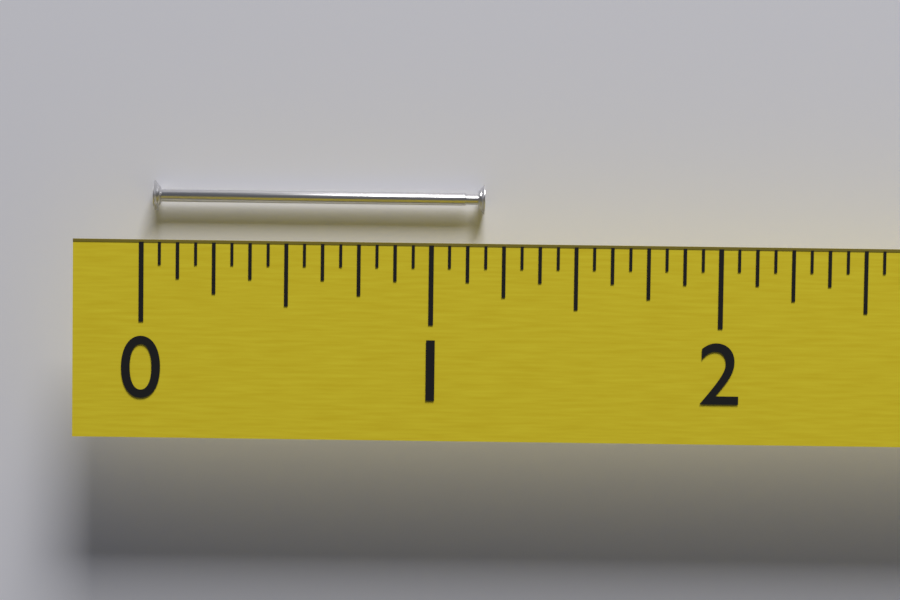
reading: 1.1875 (no unit)
